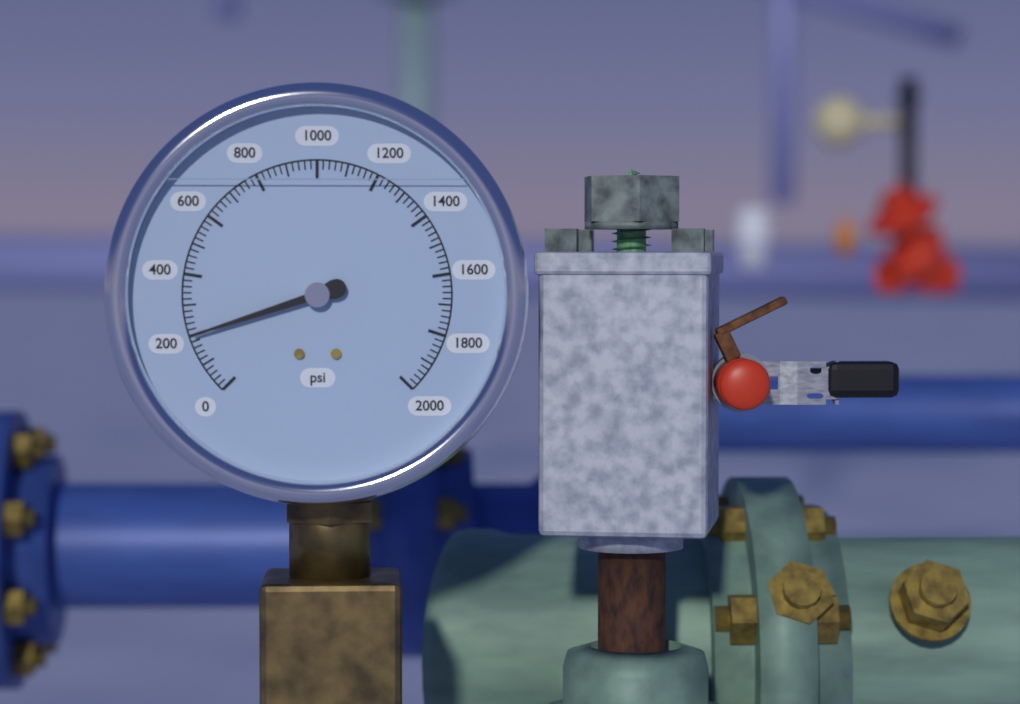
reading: 200 psi
